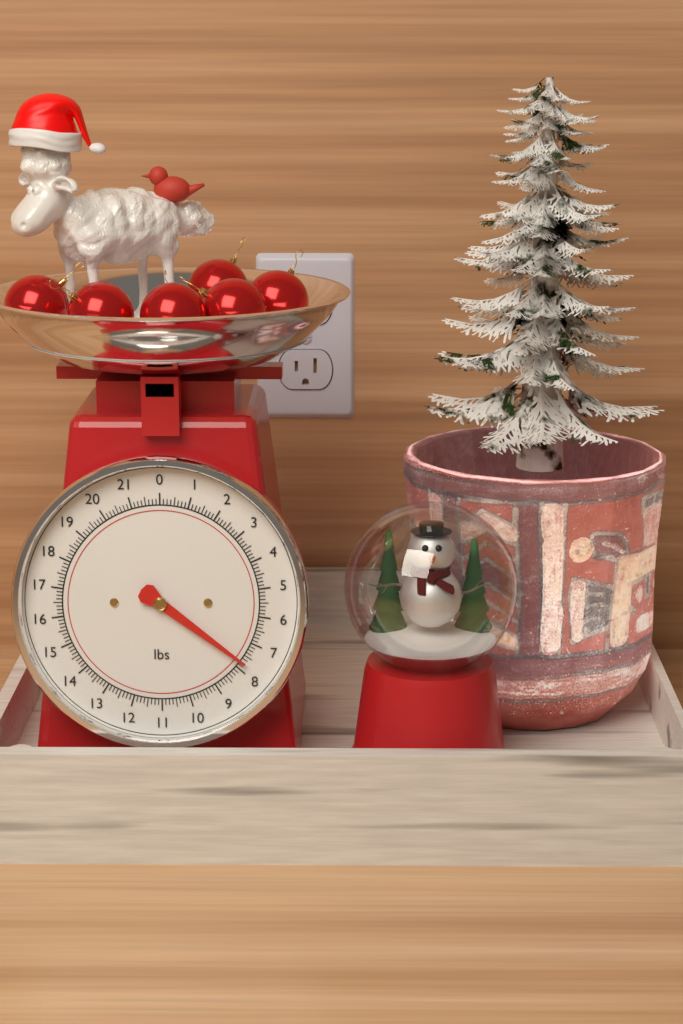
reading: 7.750 lbs
